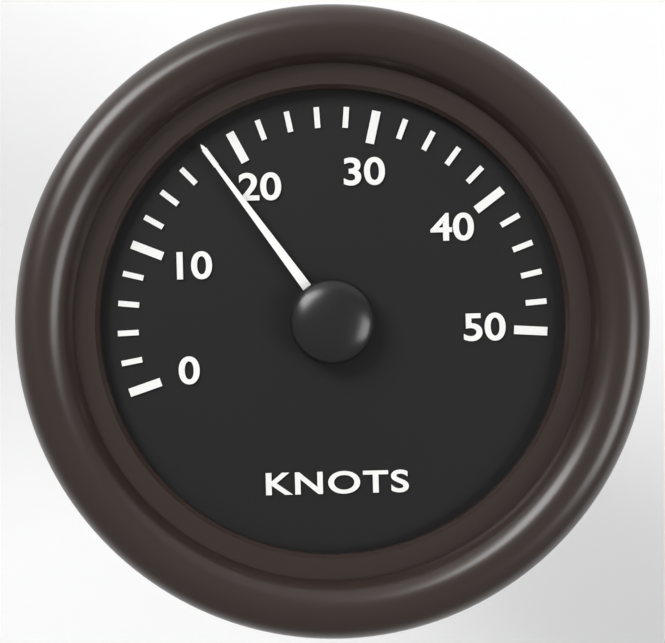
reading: 18 knots
